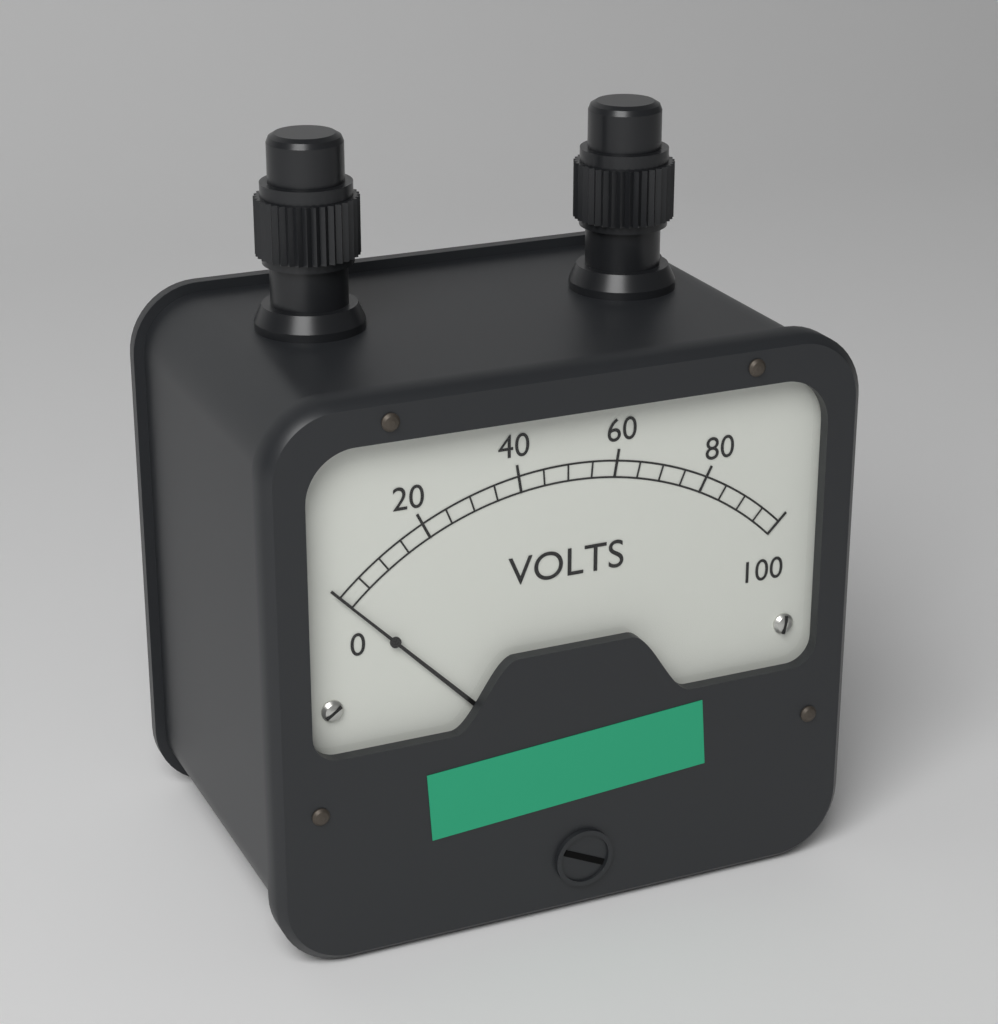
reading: 0 V
